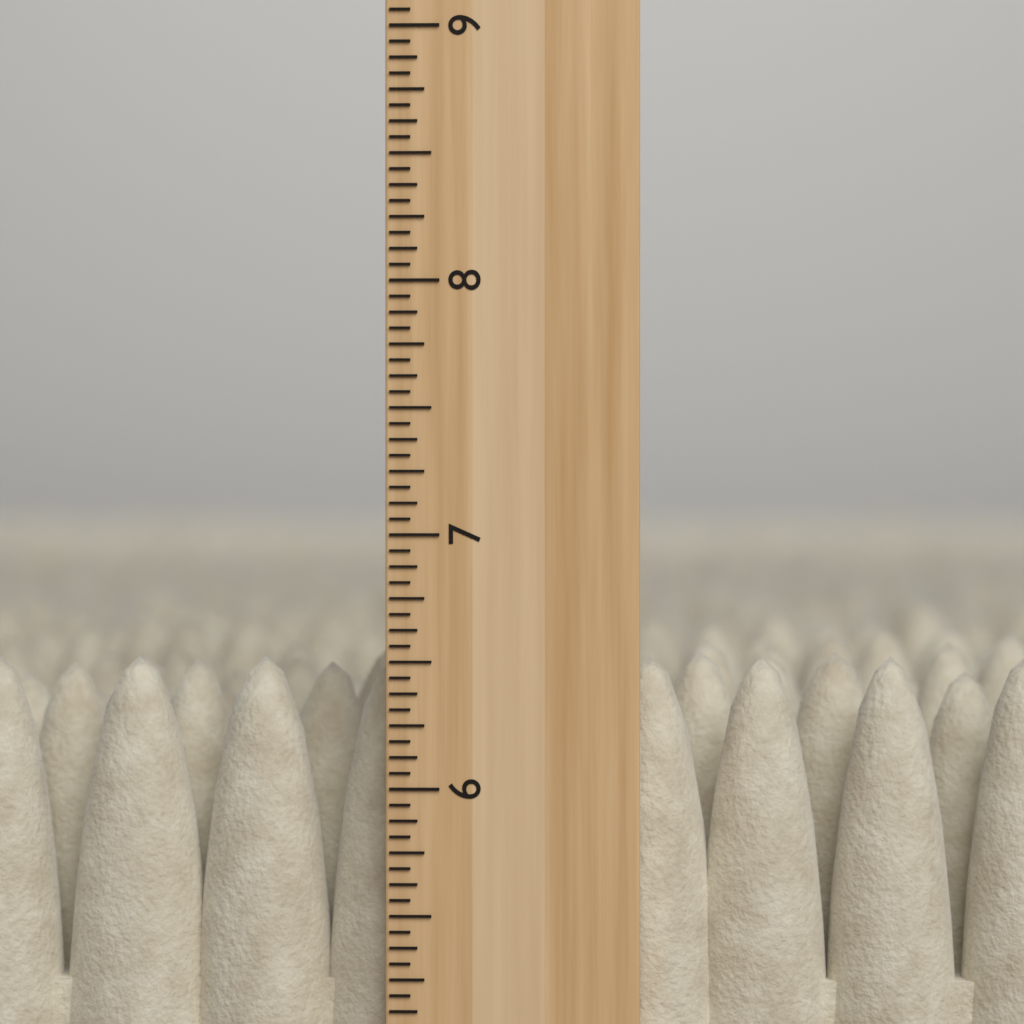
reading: 6.5000 inch
